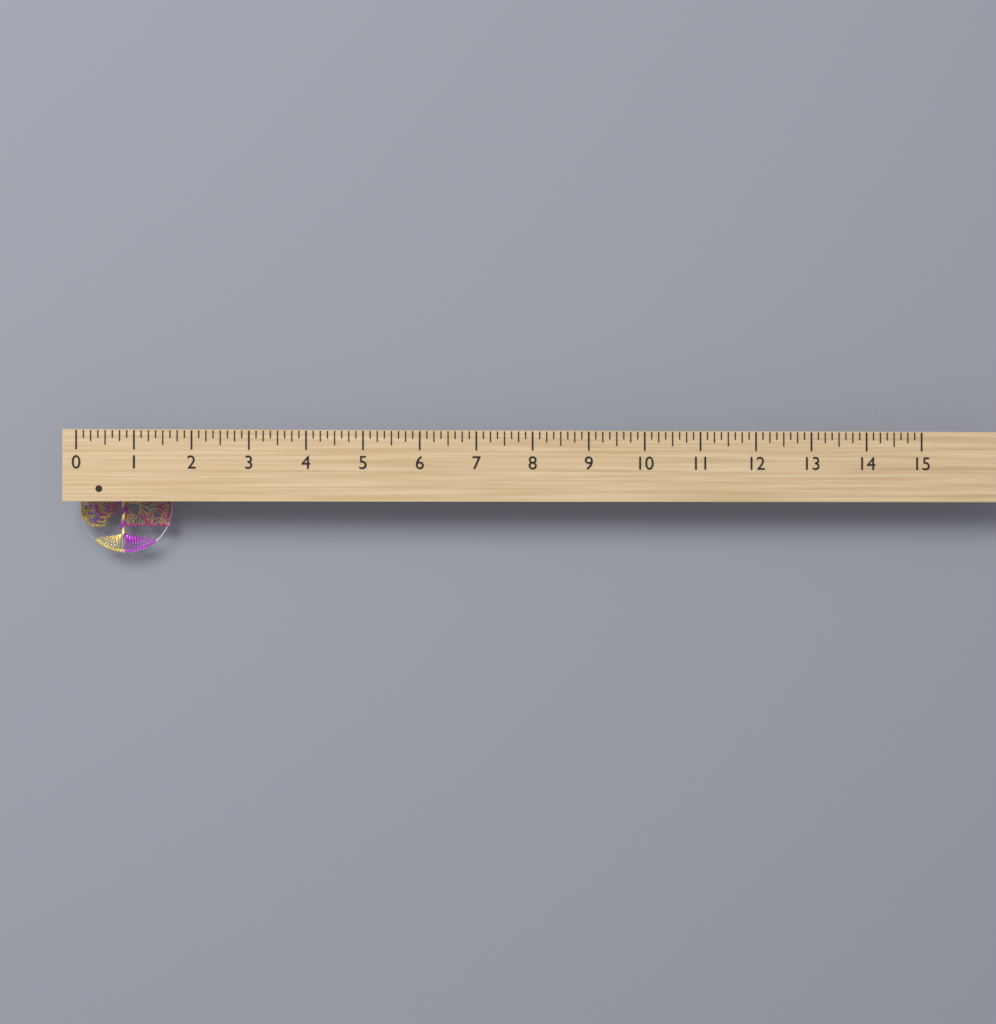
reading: 1.625 (no unit)
